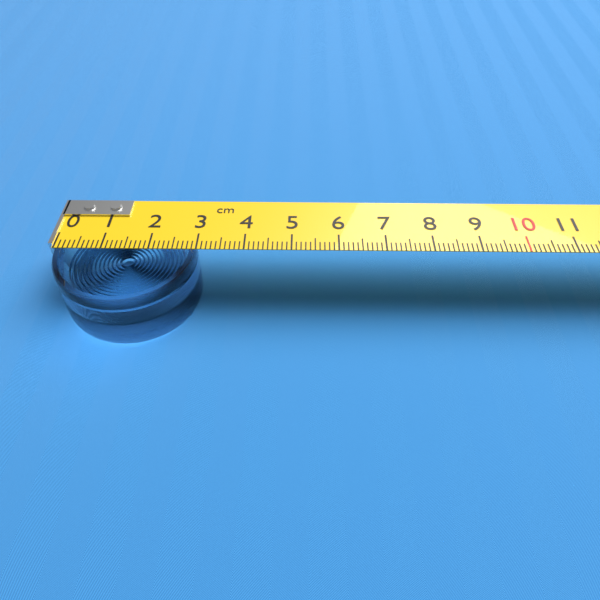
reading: 3.0 cm
